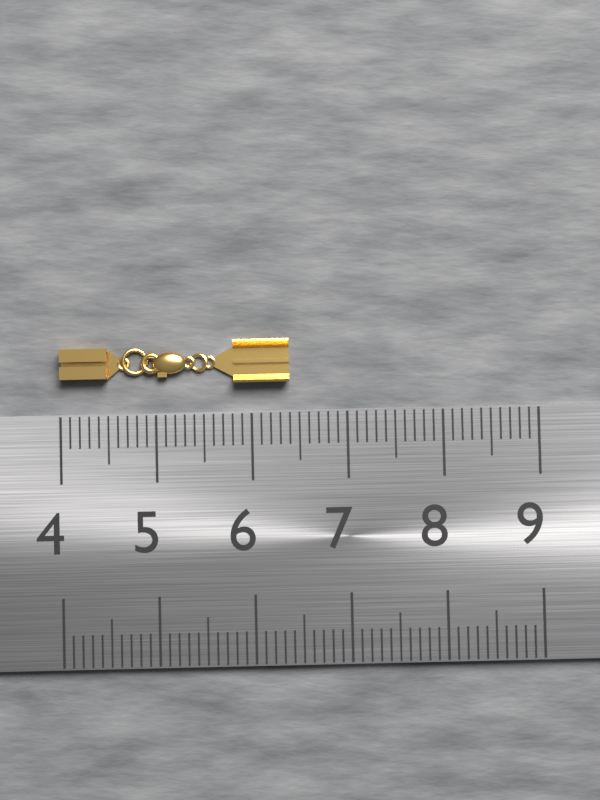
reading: 6.4 (no unit)
